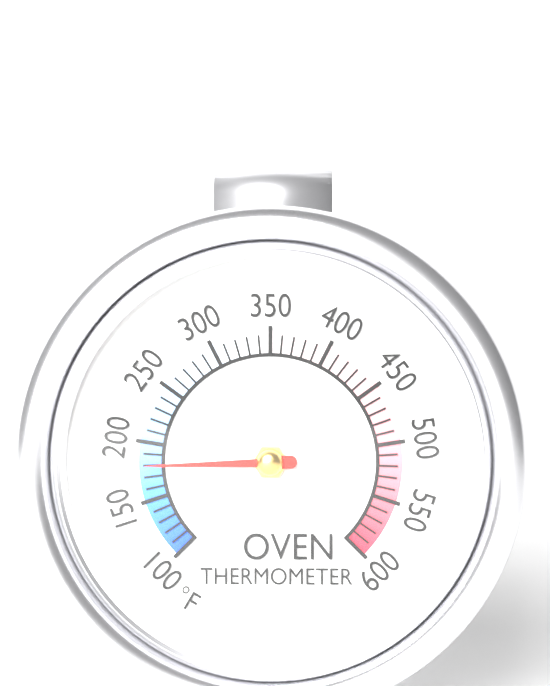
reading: 180 °F
